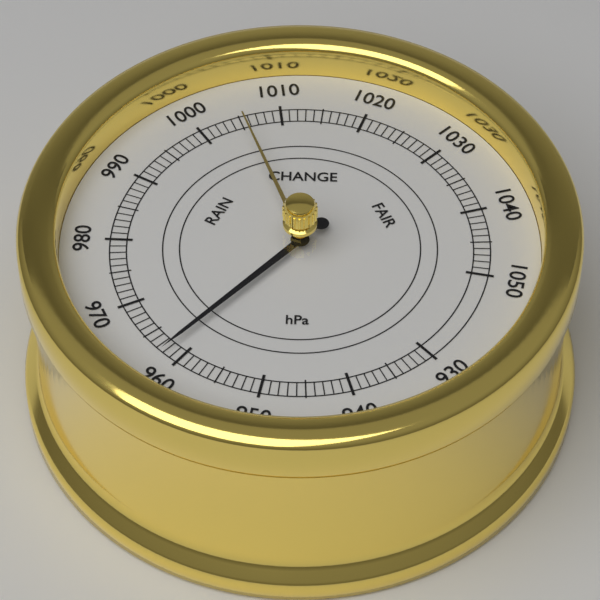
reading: 962 hPa
